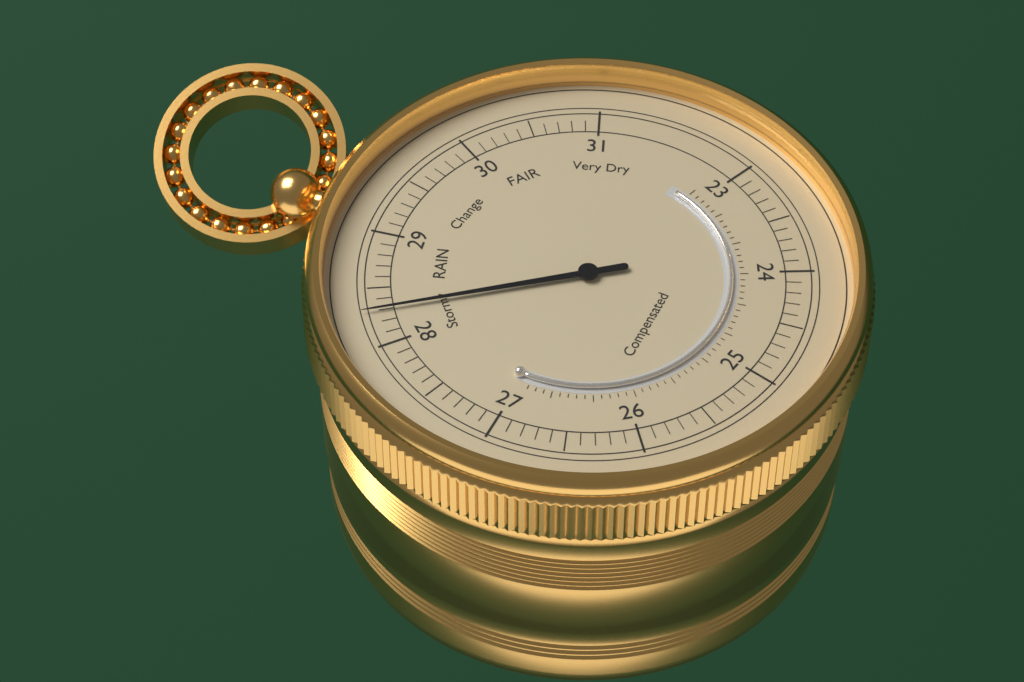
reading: 28.3 (no unit)
